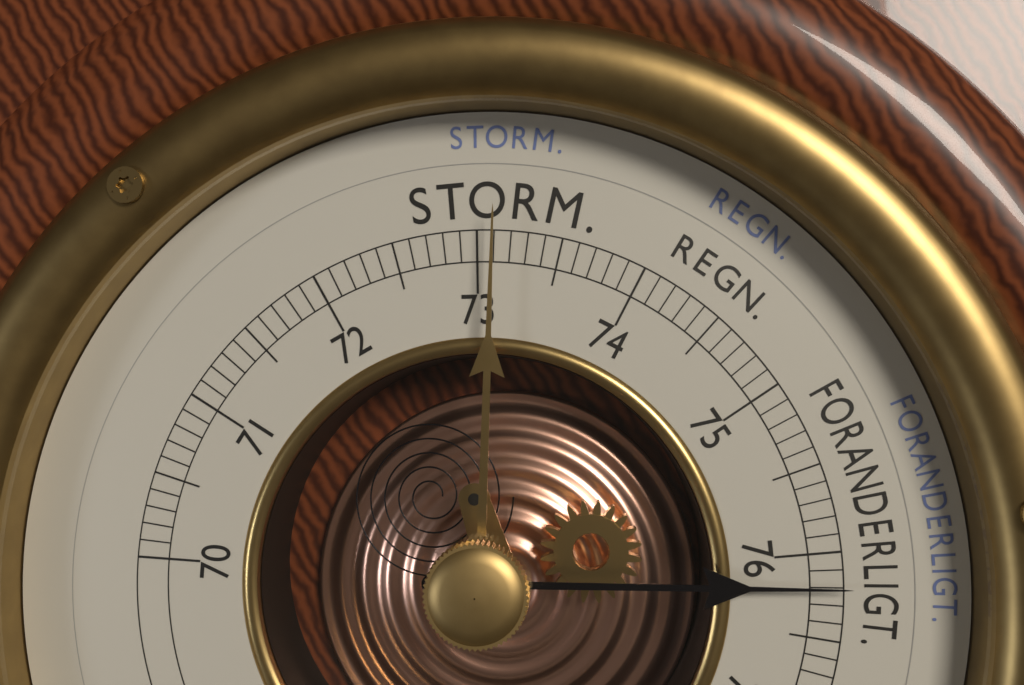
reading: 76.2 cm
